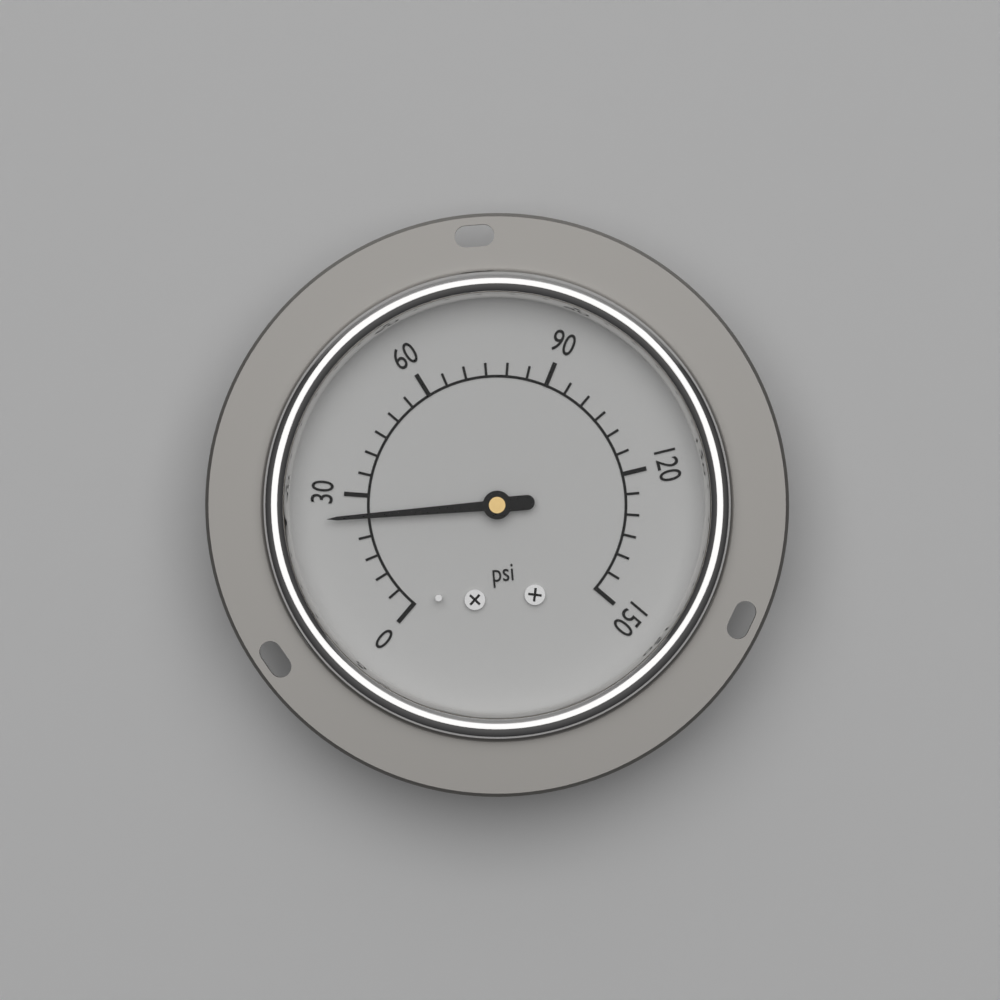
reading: 25 psi
